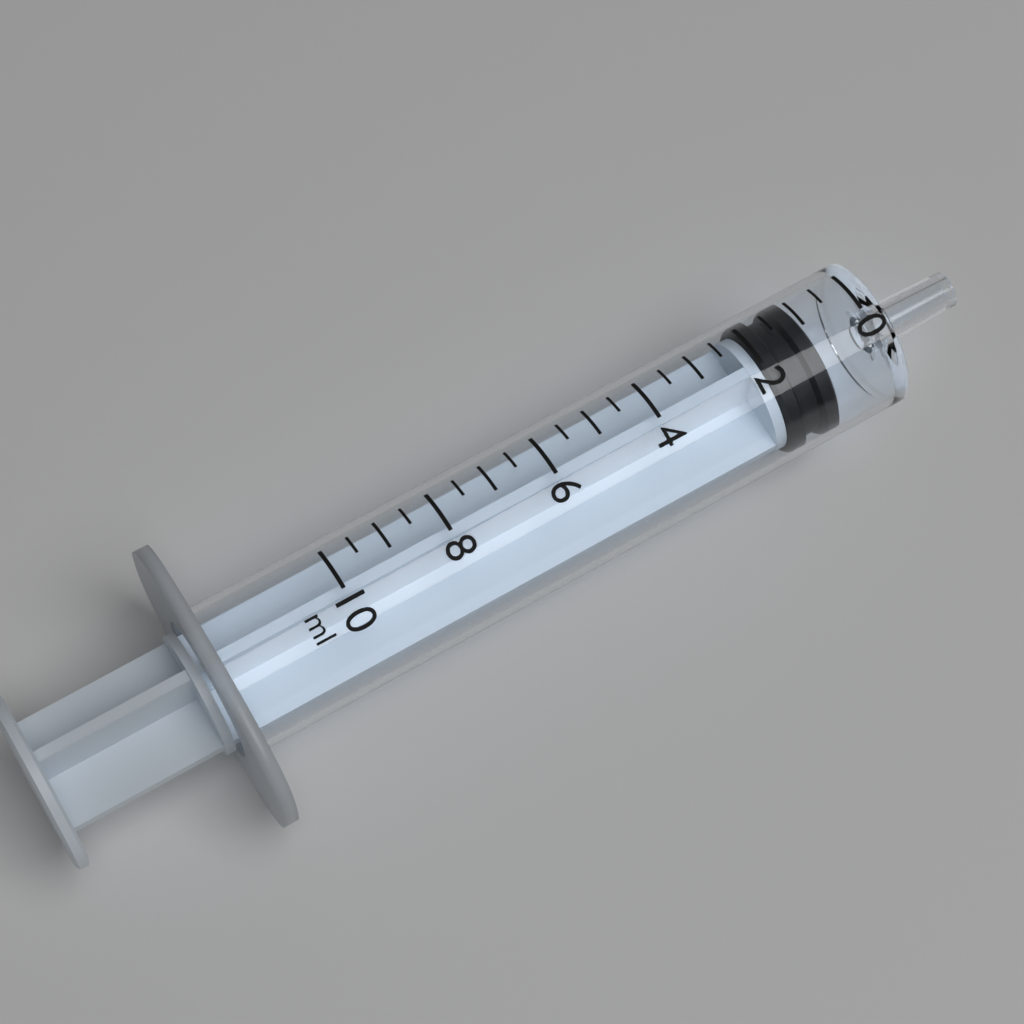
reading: 1.0 ml
